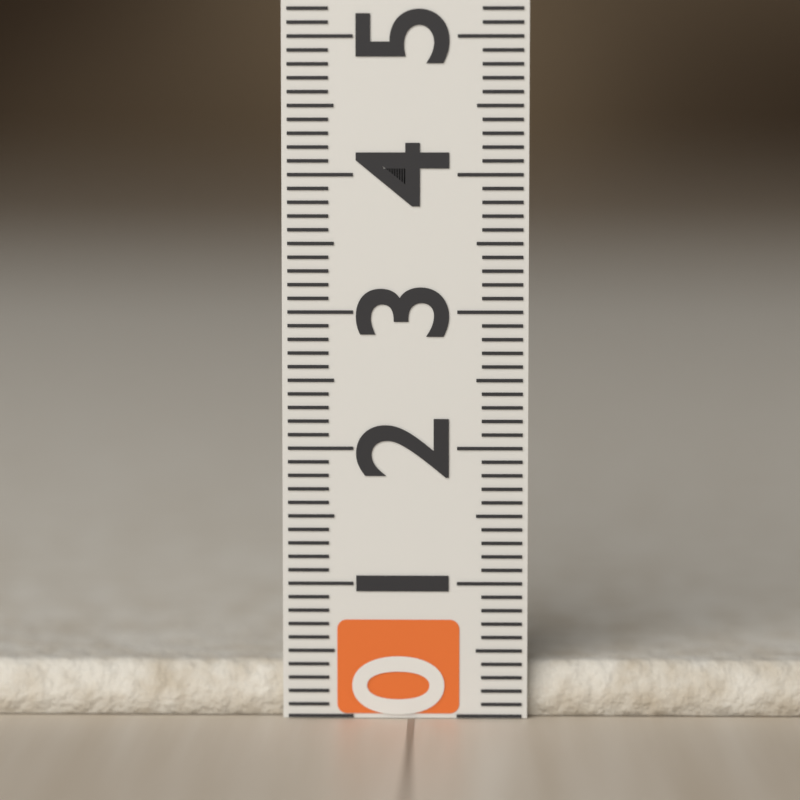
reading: 0.4 (no unit)
